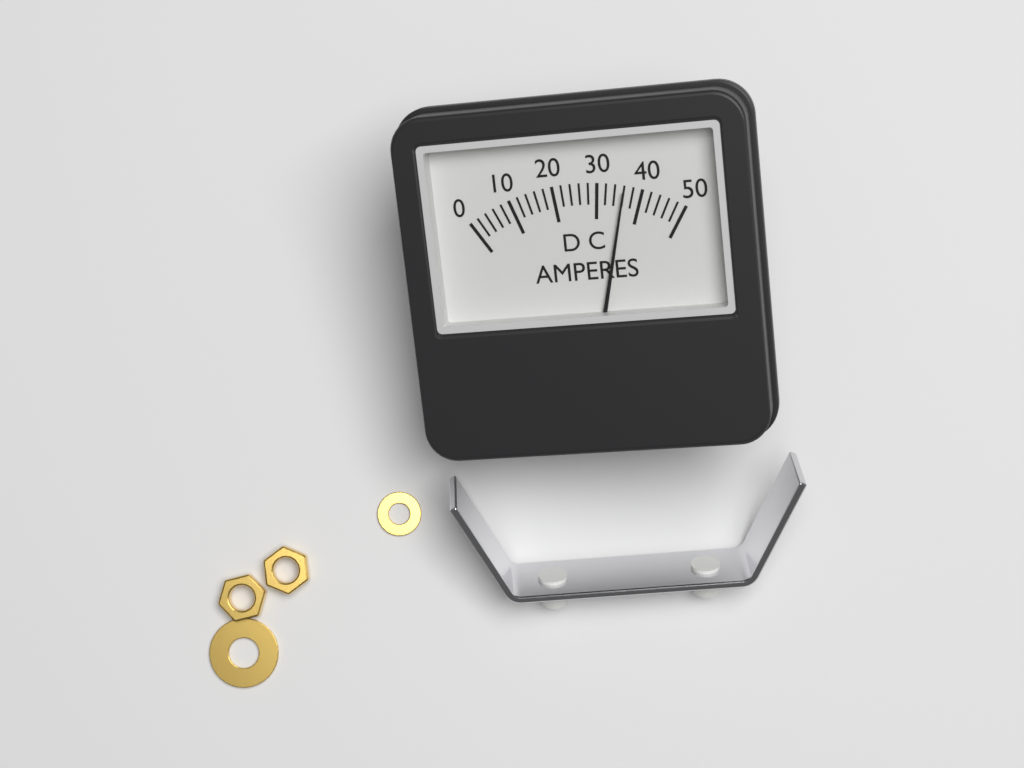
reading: 36 A
